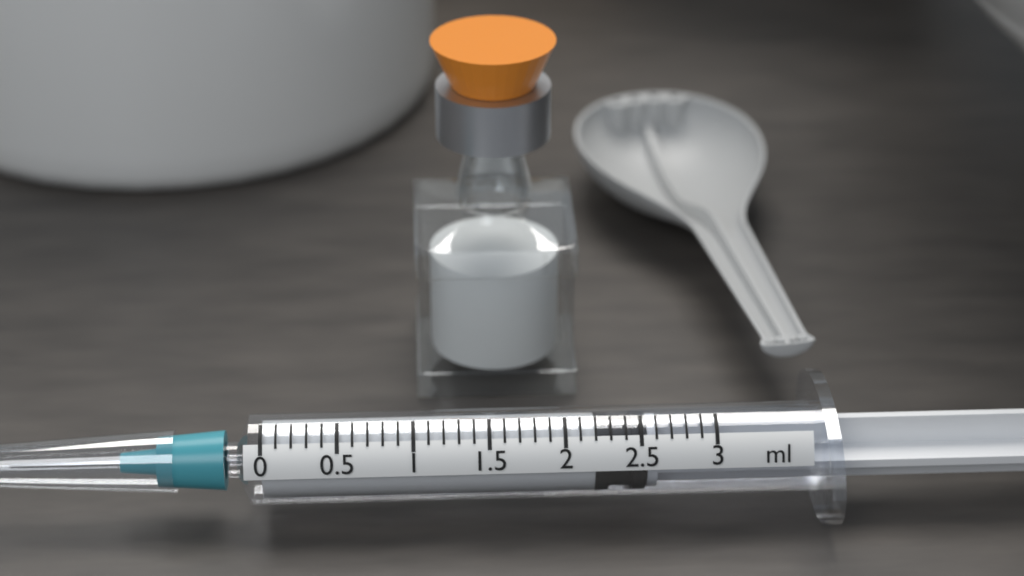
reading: 2.2 ml
